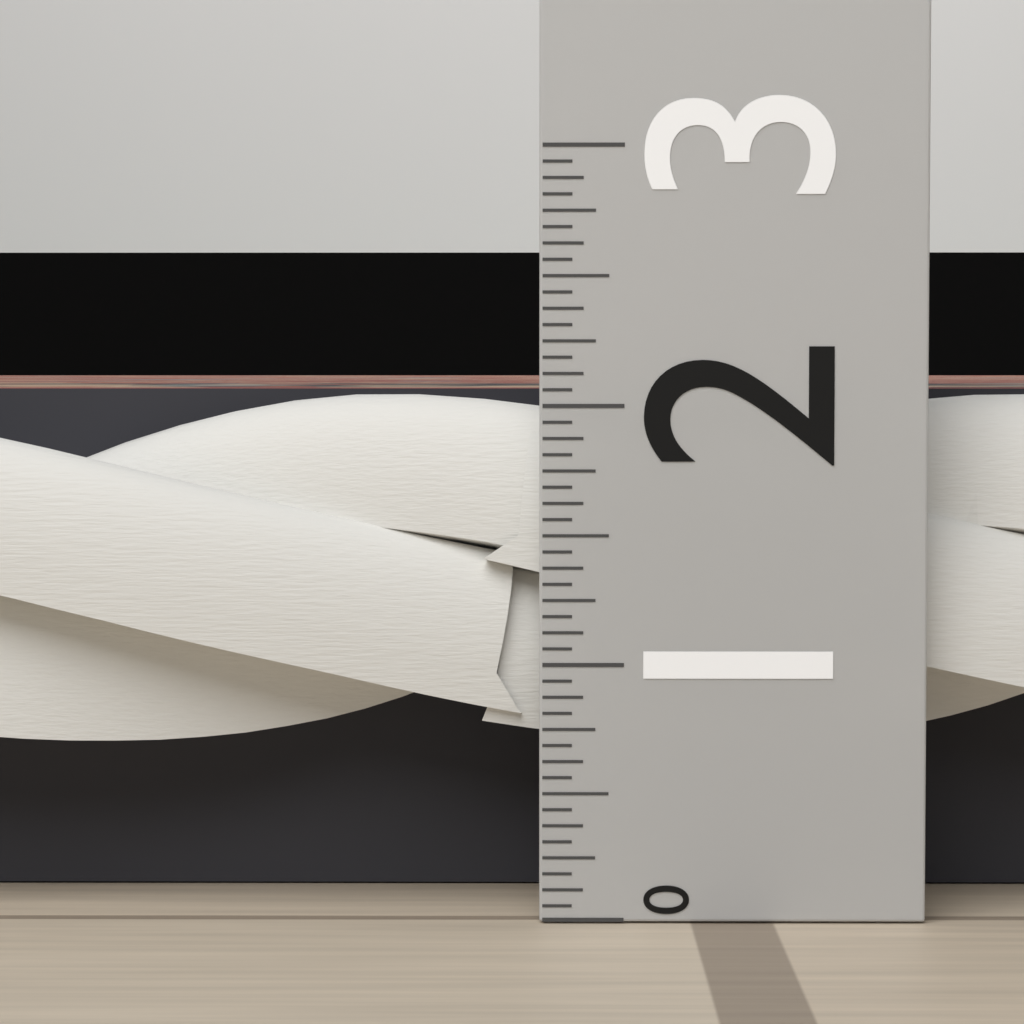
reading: 2.0625 (no unit)
